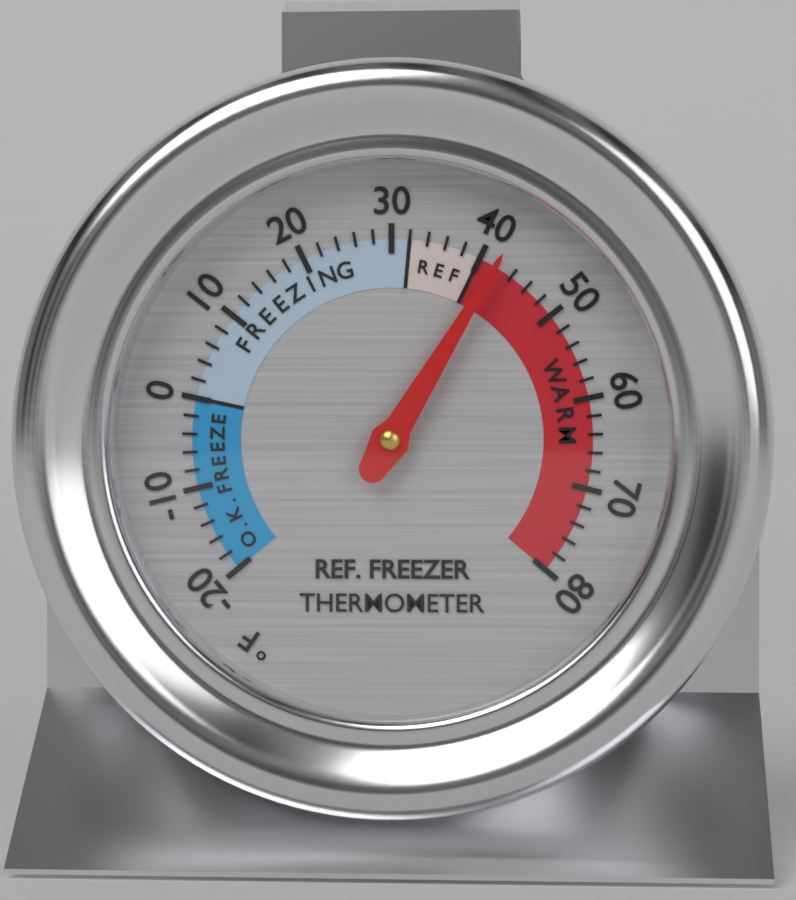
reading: 42 °F
